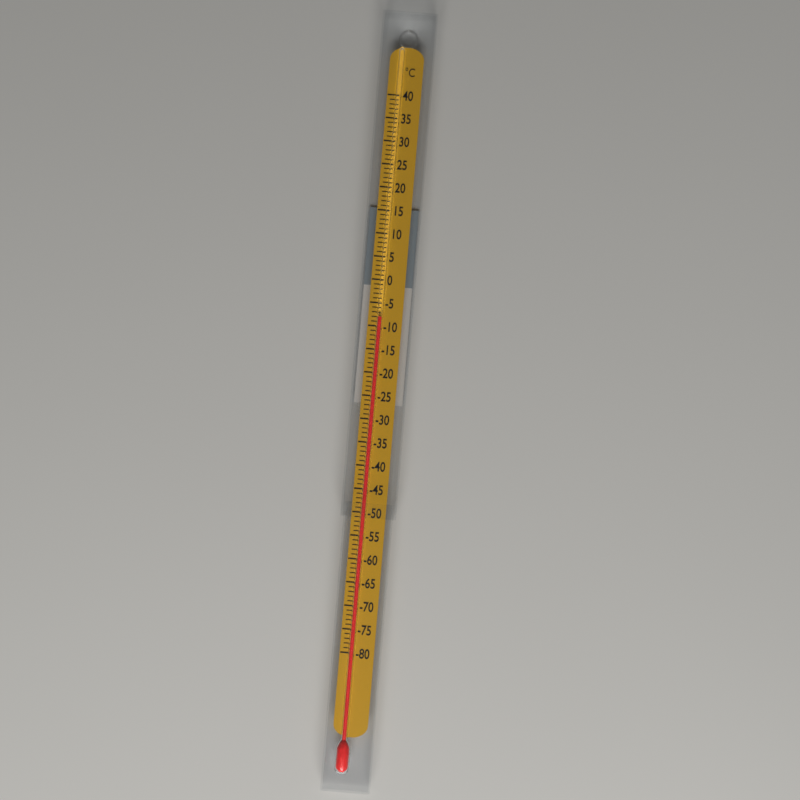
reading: -8 °C
